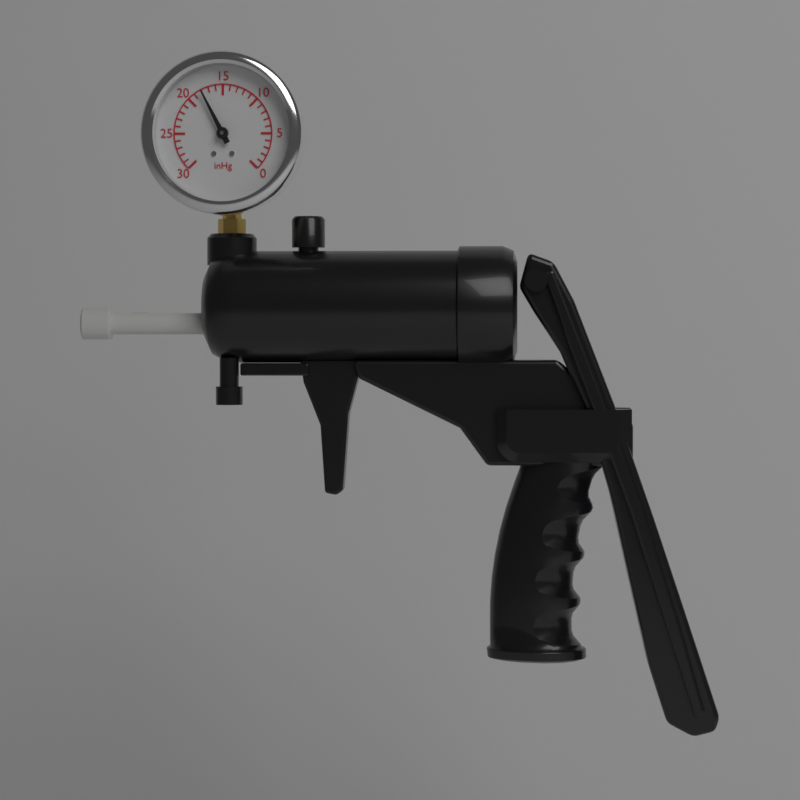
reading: 18 inHg
